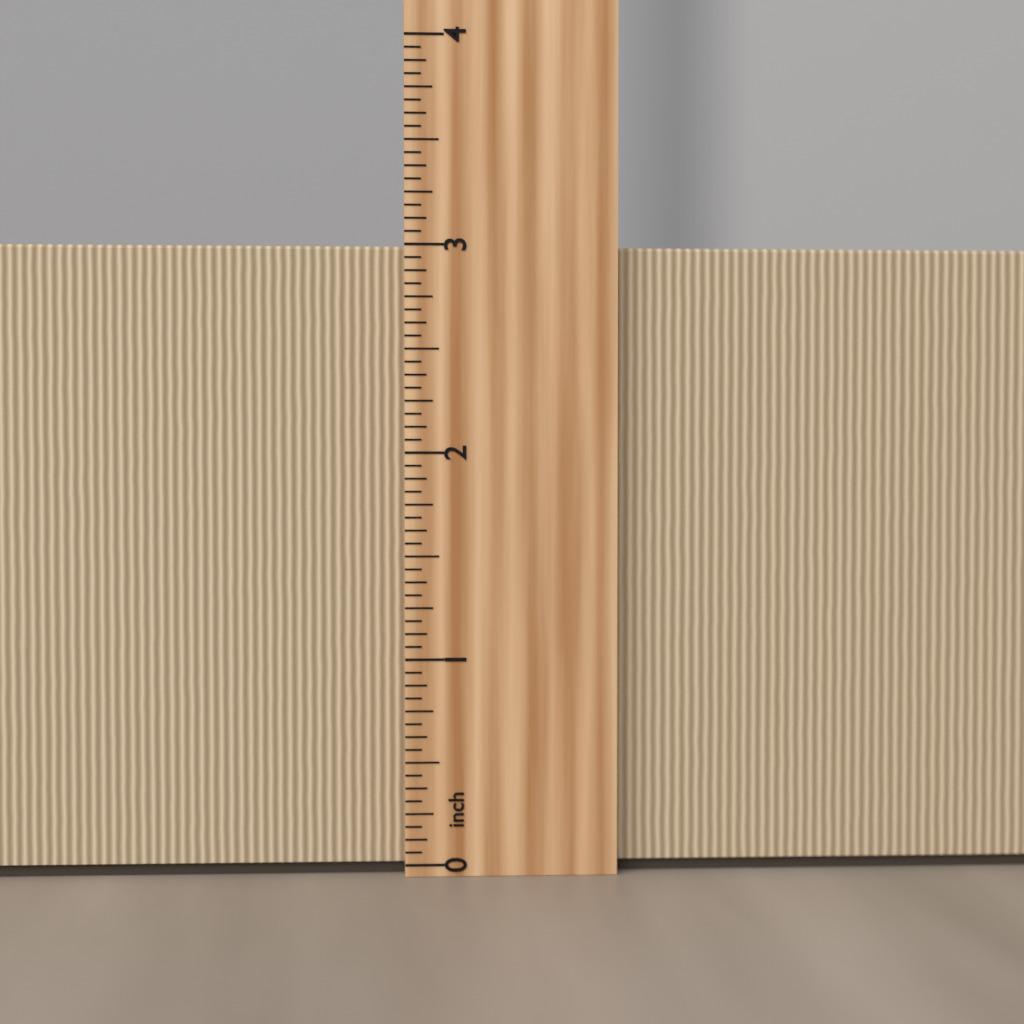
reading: 3.0000 inch
